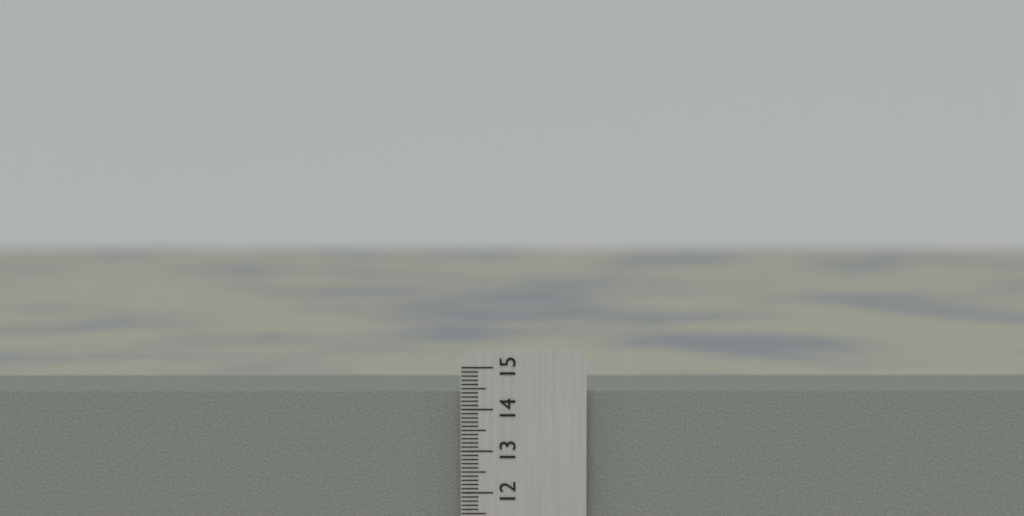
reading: 14.4 cm
